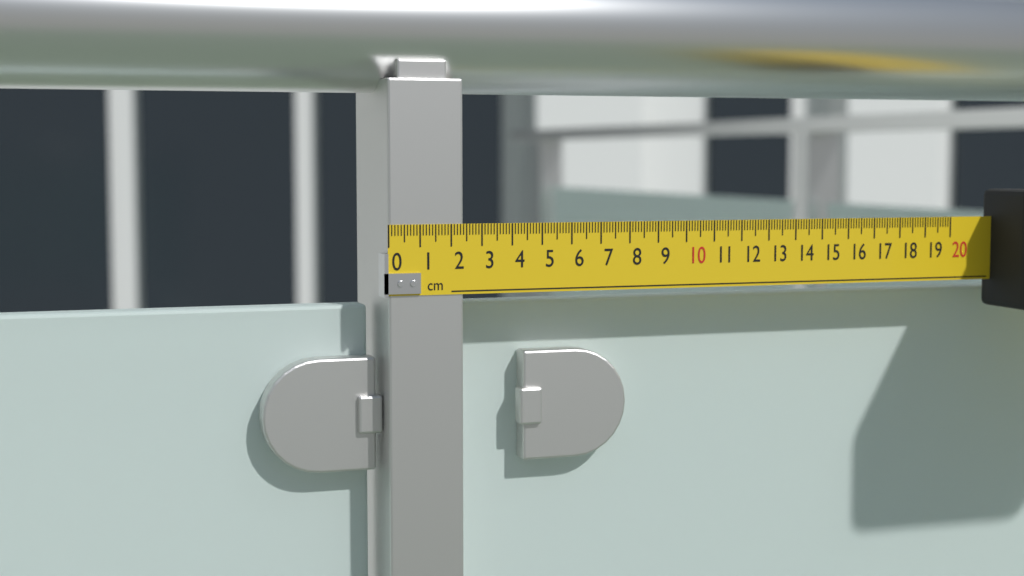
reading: 2.4 cm
